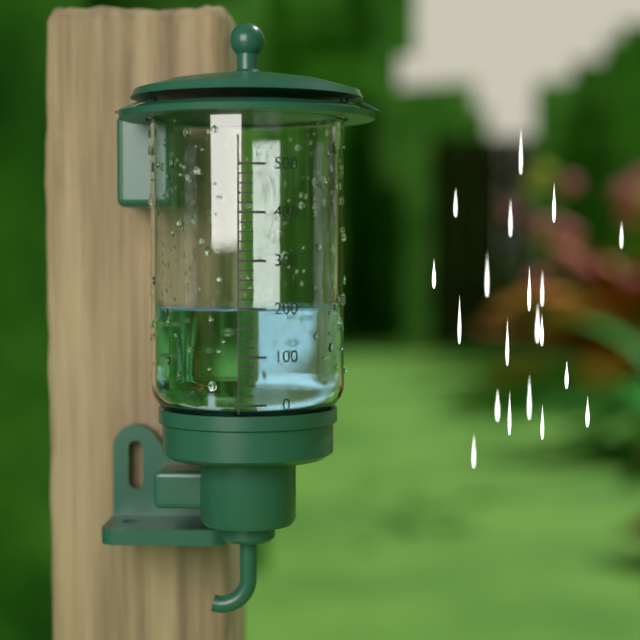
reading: 200 (no unit)
